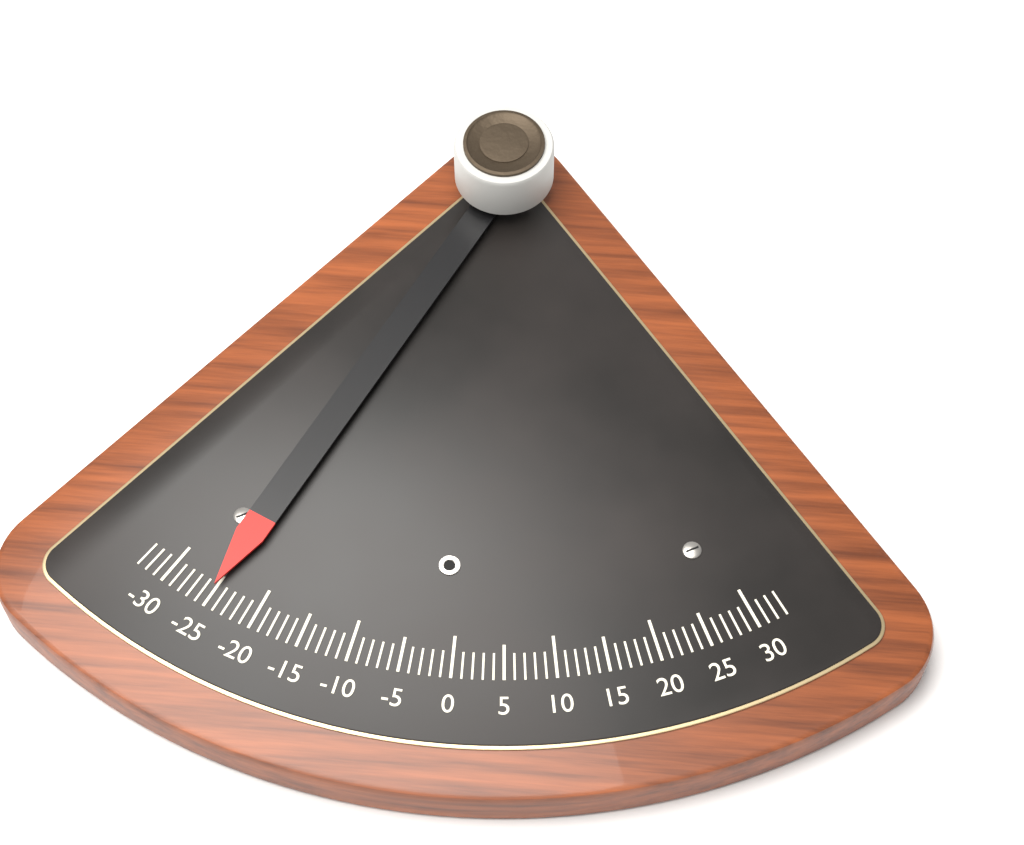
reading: -25 (no unit)
